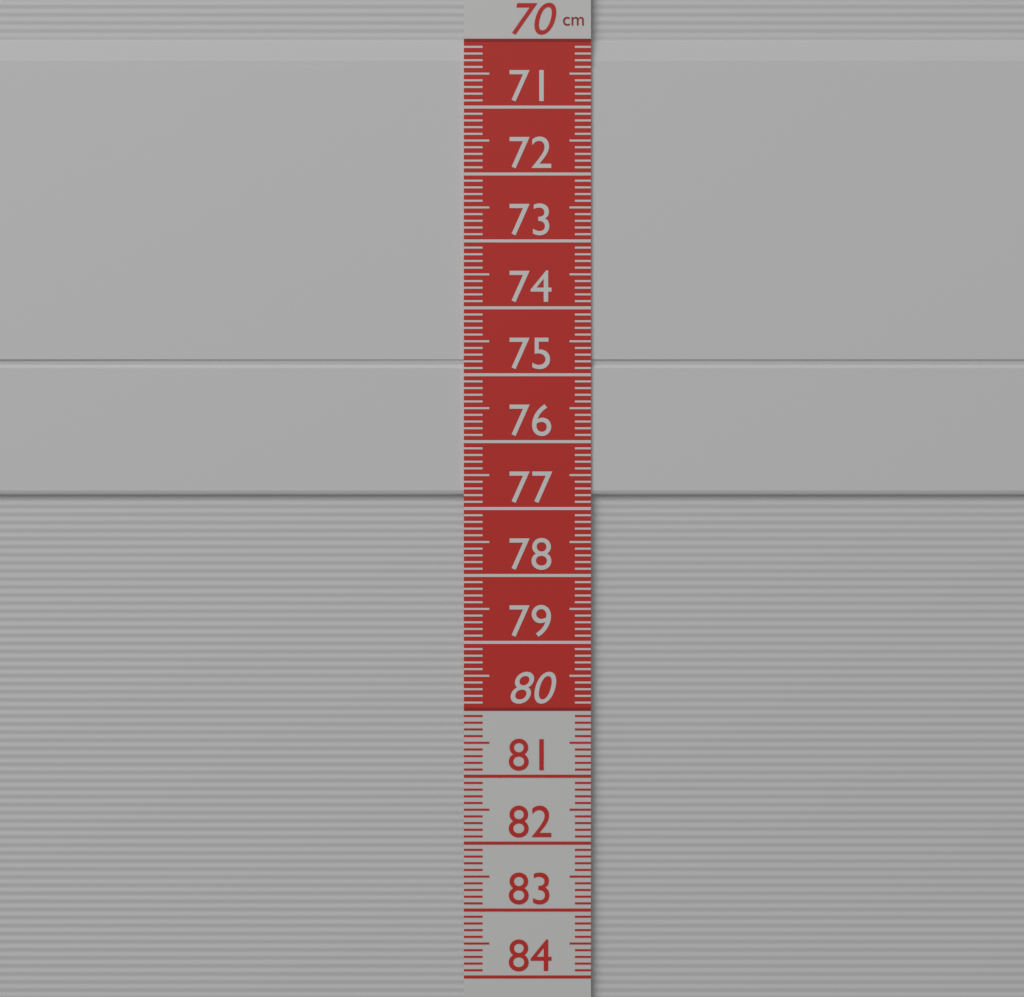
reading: 76.8 cm
